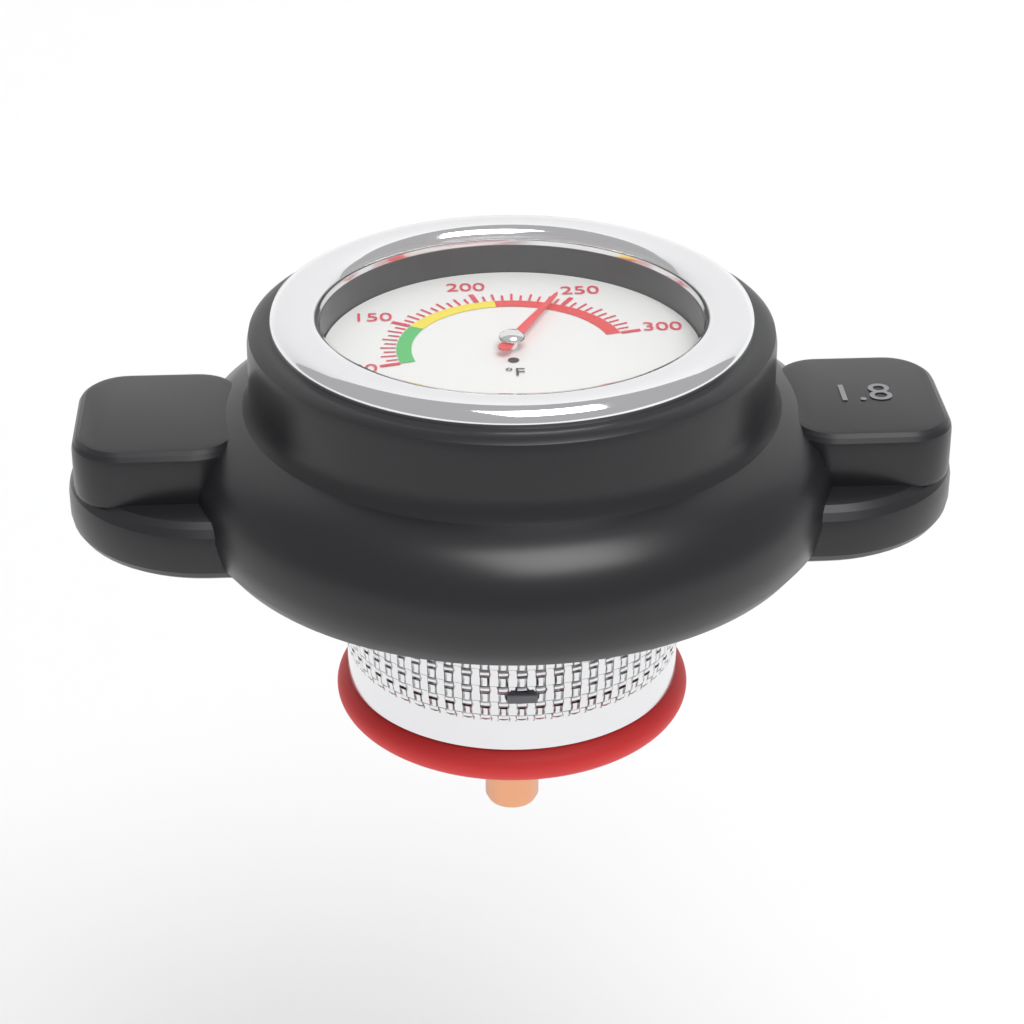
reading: 245 °F
